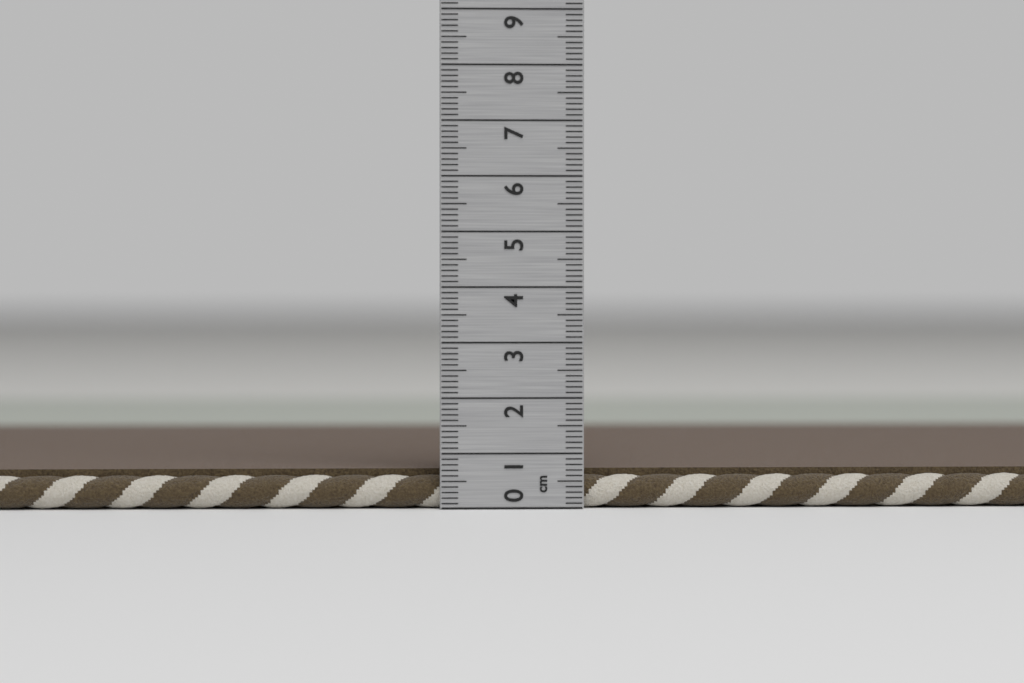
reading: 0.7 cm
